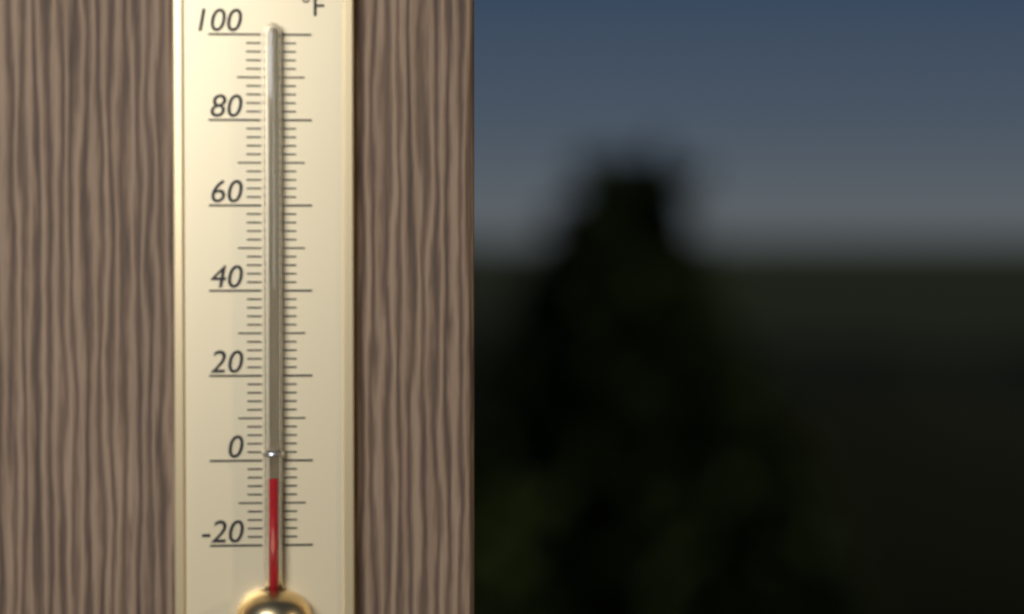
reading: -4 °F
